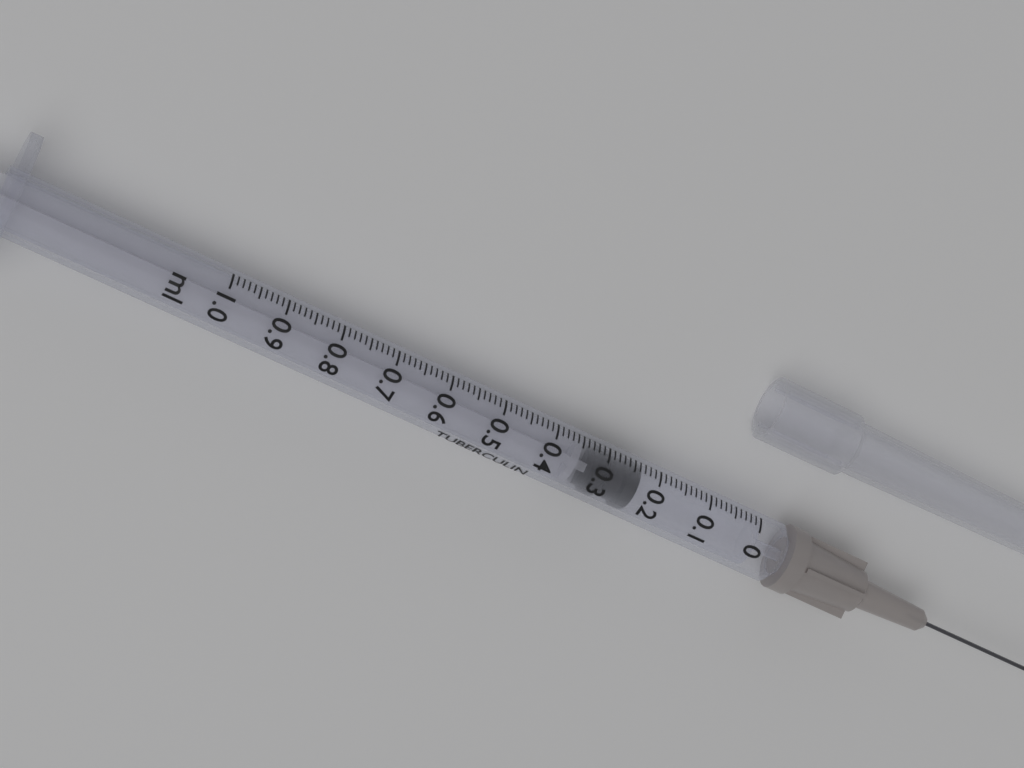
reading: 0.23 ml
